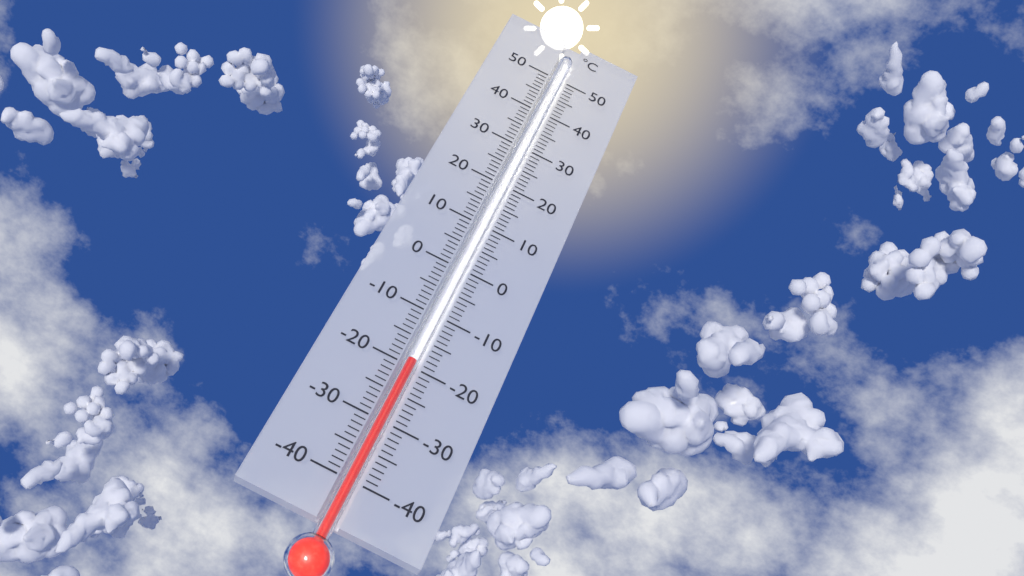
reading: -19 °C
